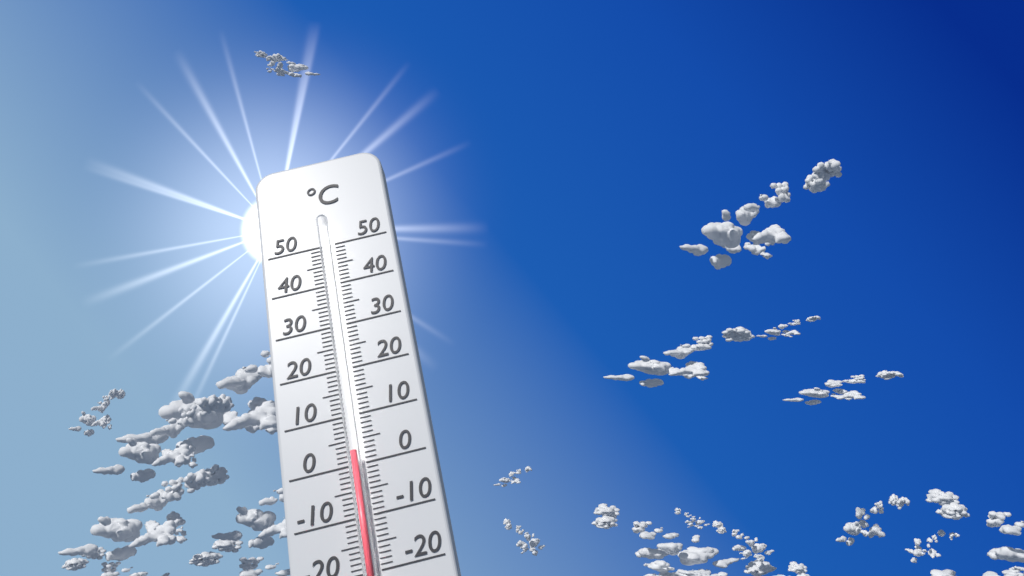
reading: 2 °C
